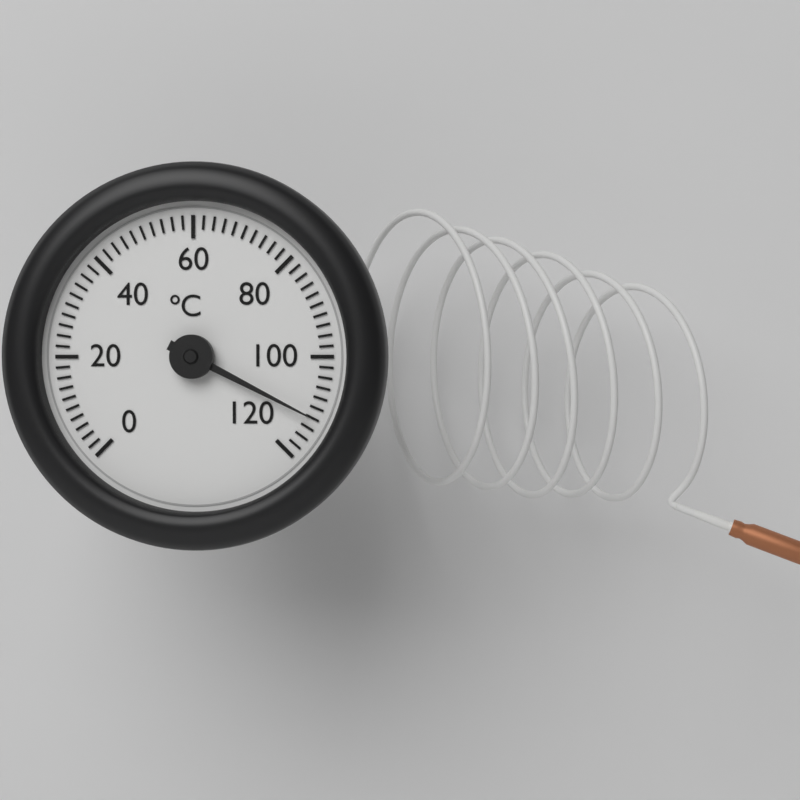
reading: 112 °C
